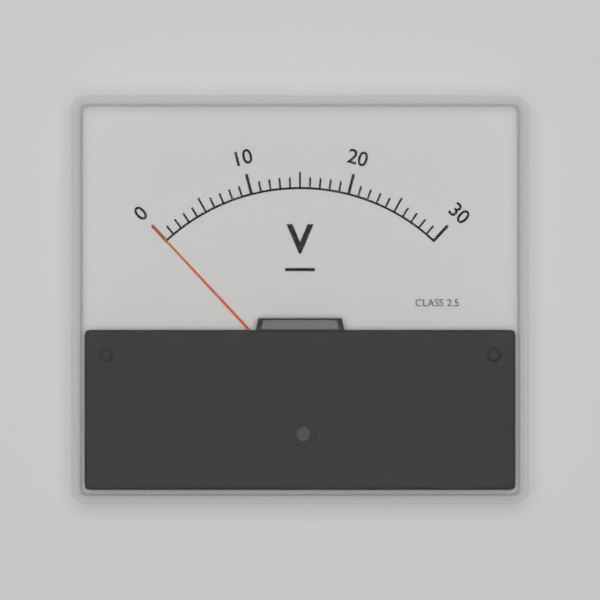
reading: 0 V
